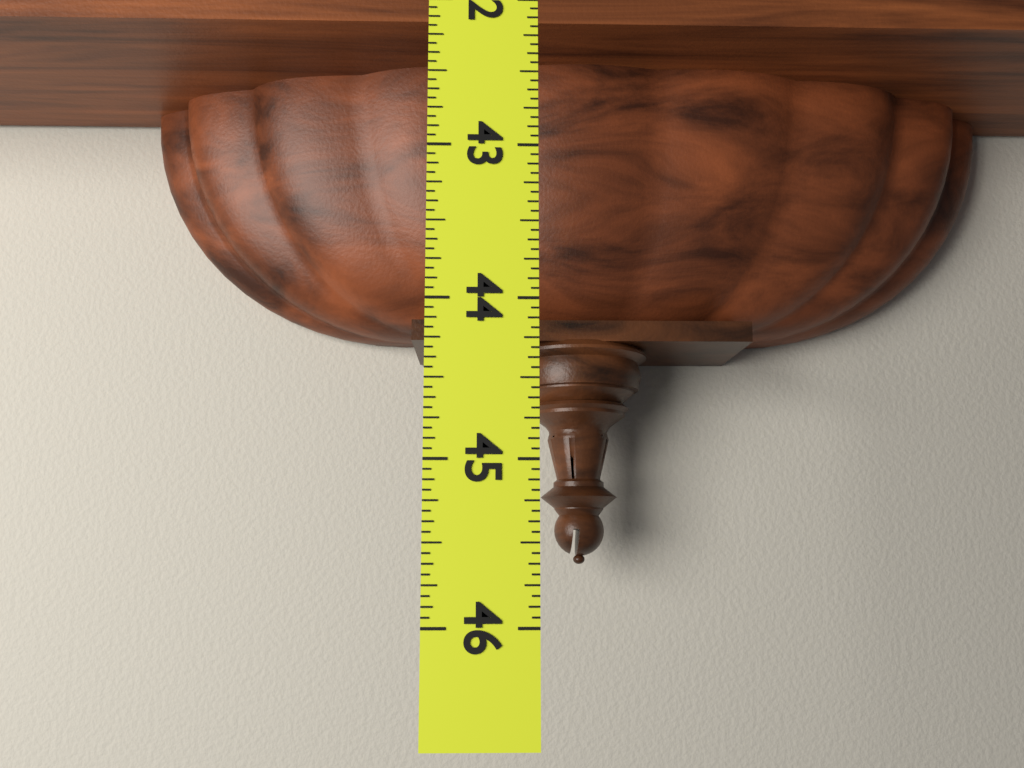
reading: 45.8125 (no unit)
